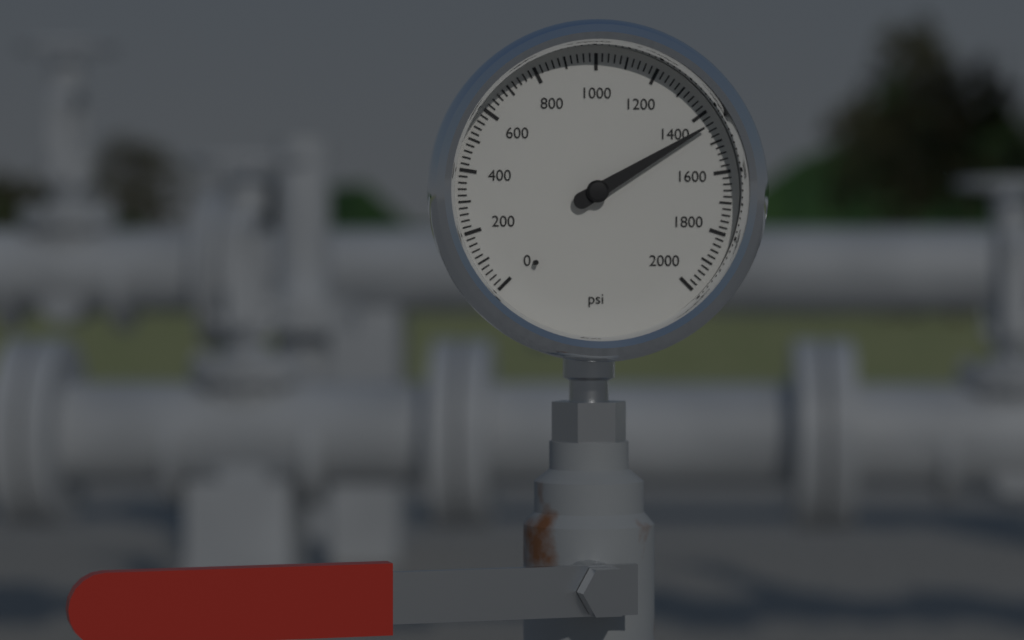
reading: 1440 psi
